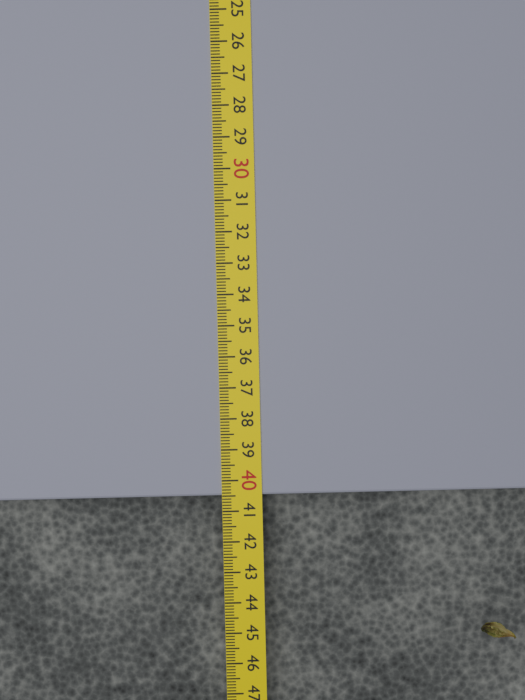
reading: 40.5 cm
